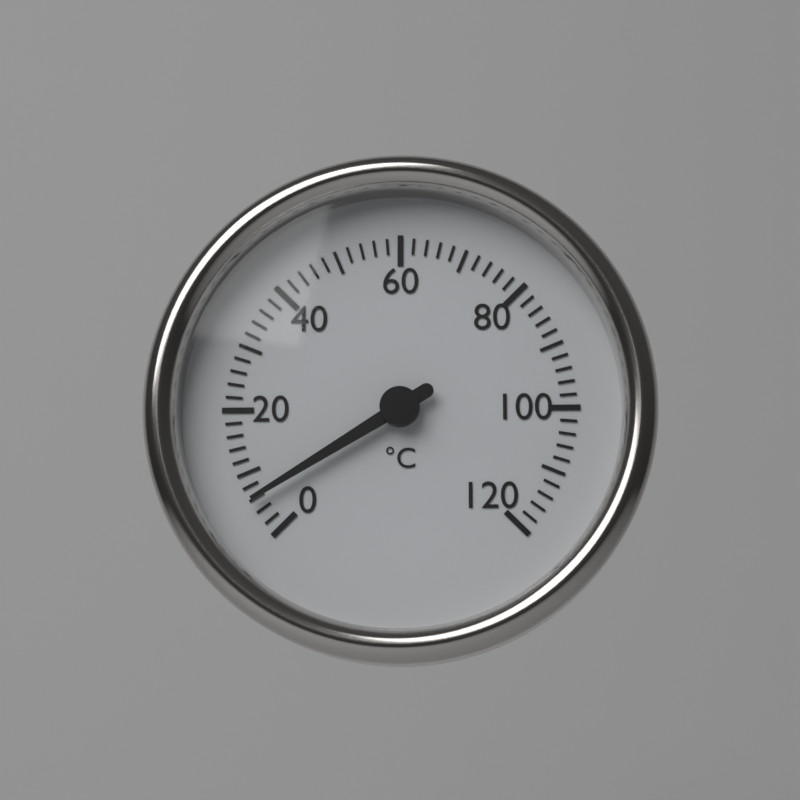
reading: 6 °C
